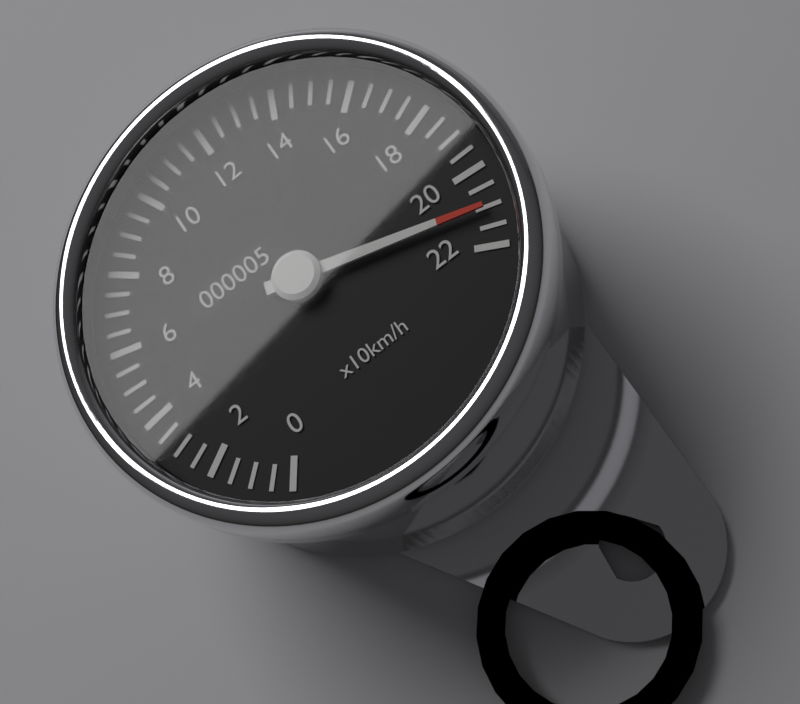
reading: 210 km/h
